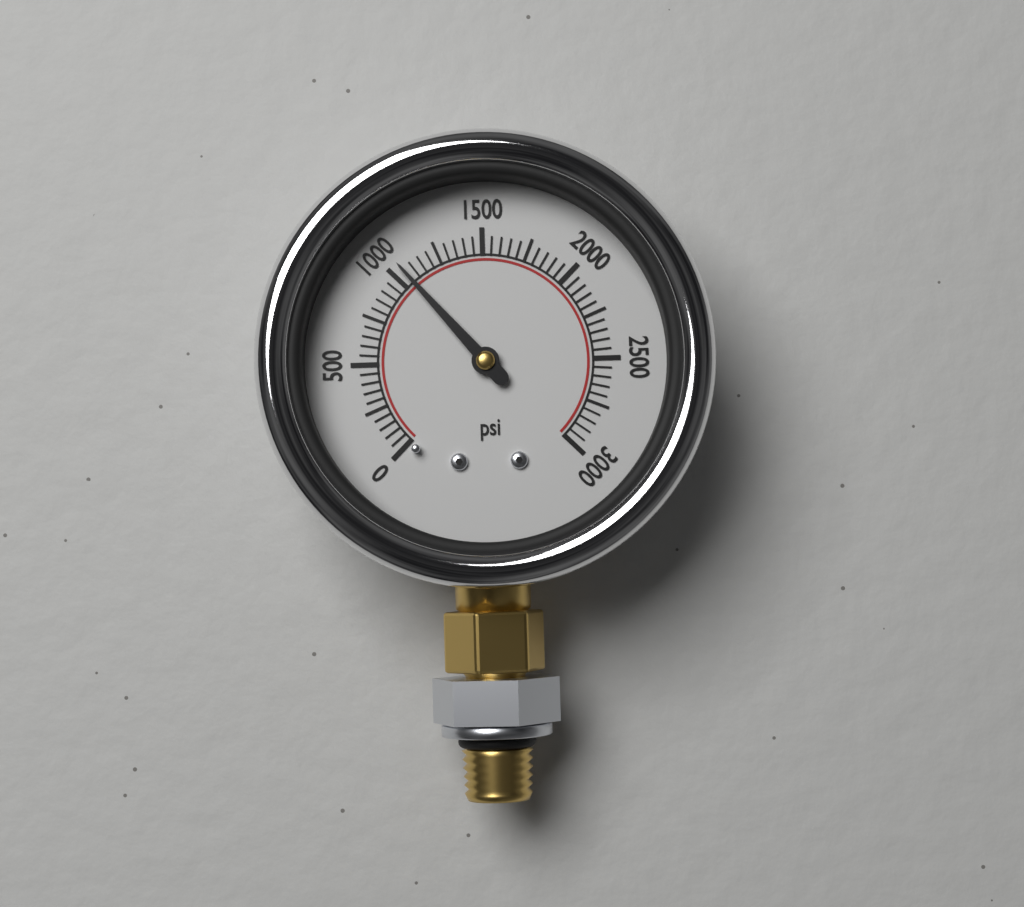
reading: 1050 psi
